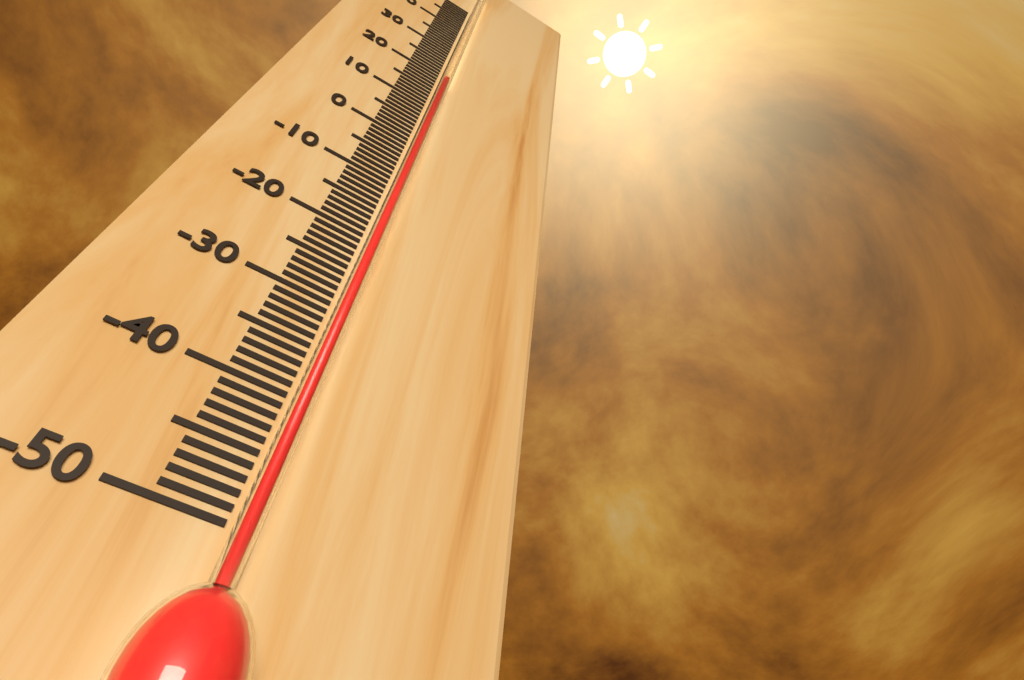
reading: 18 °C
